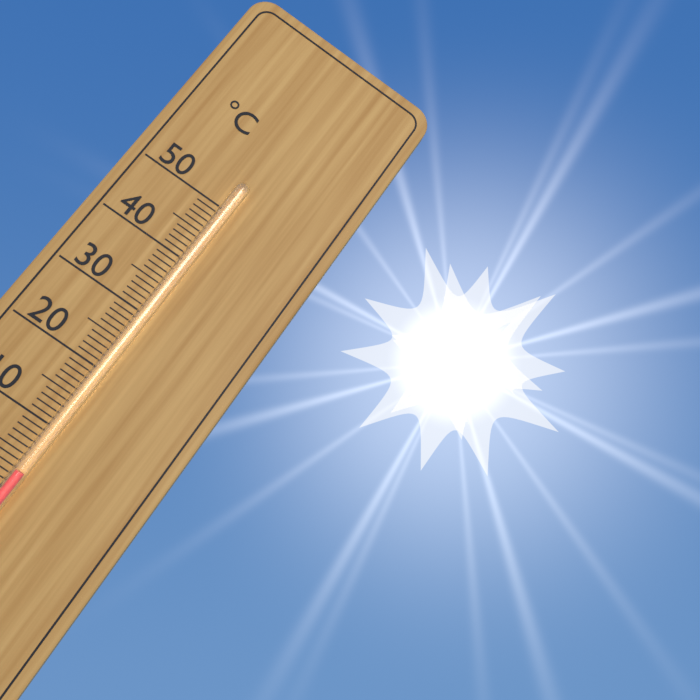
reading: 3 °C
